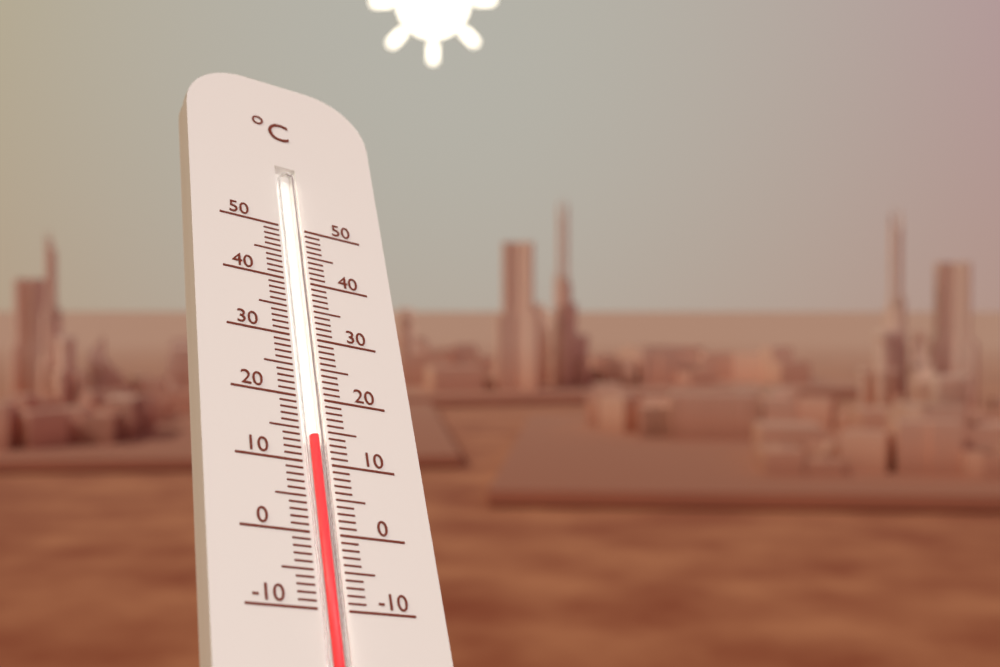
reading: 14 °C
